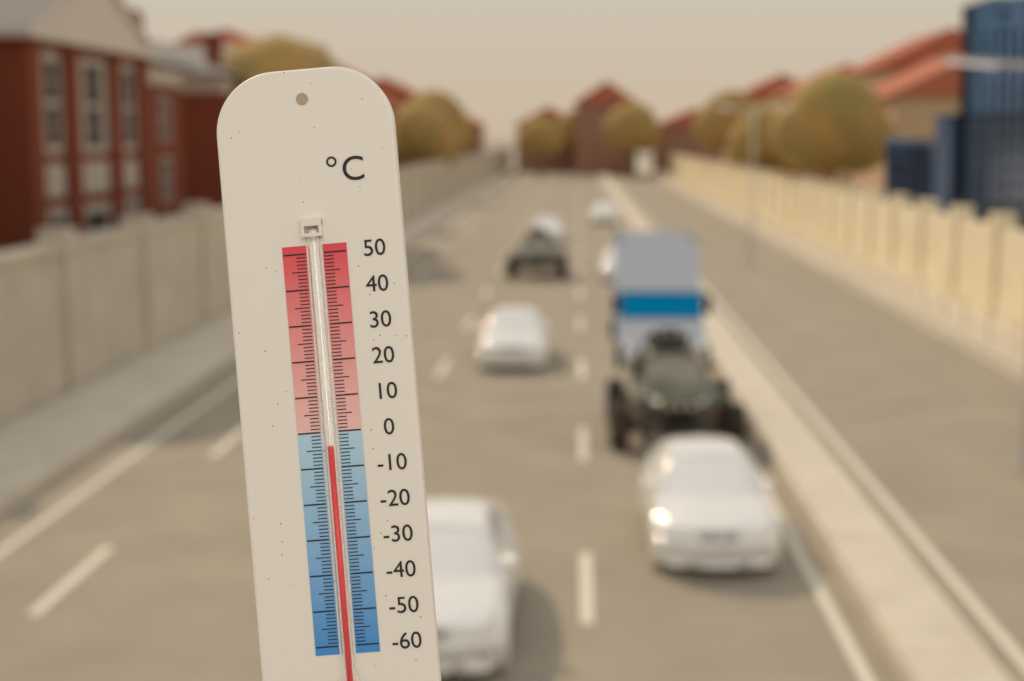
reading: -4 °C
